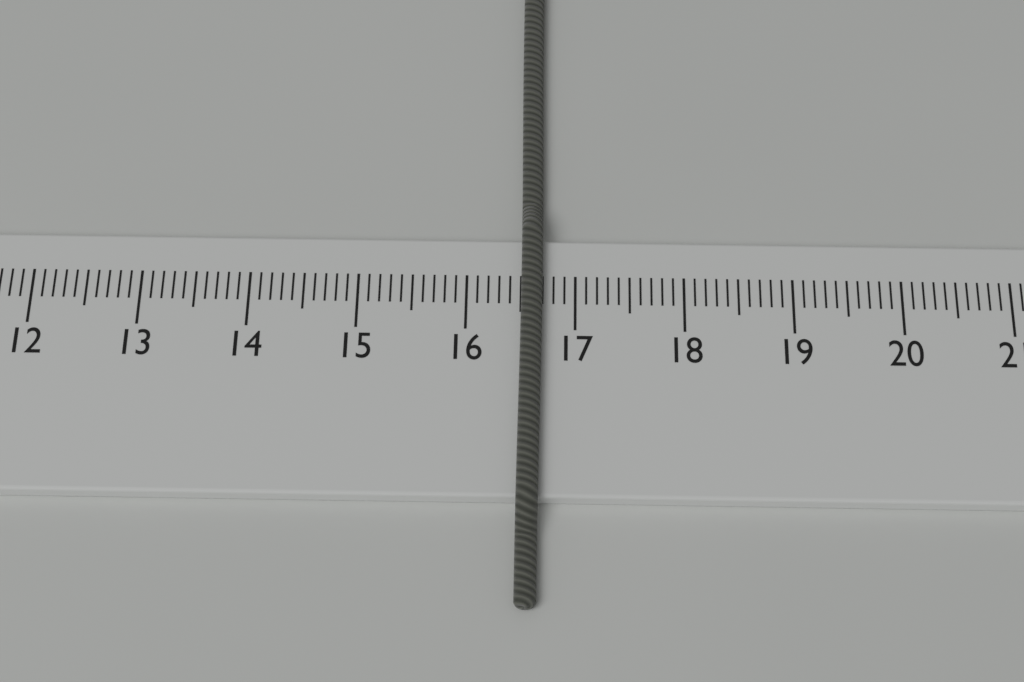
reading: 16.7 cm
